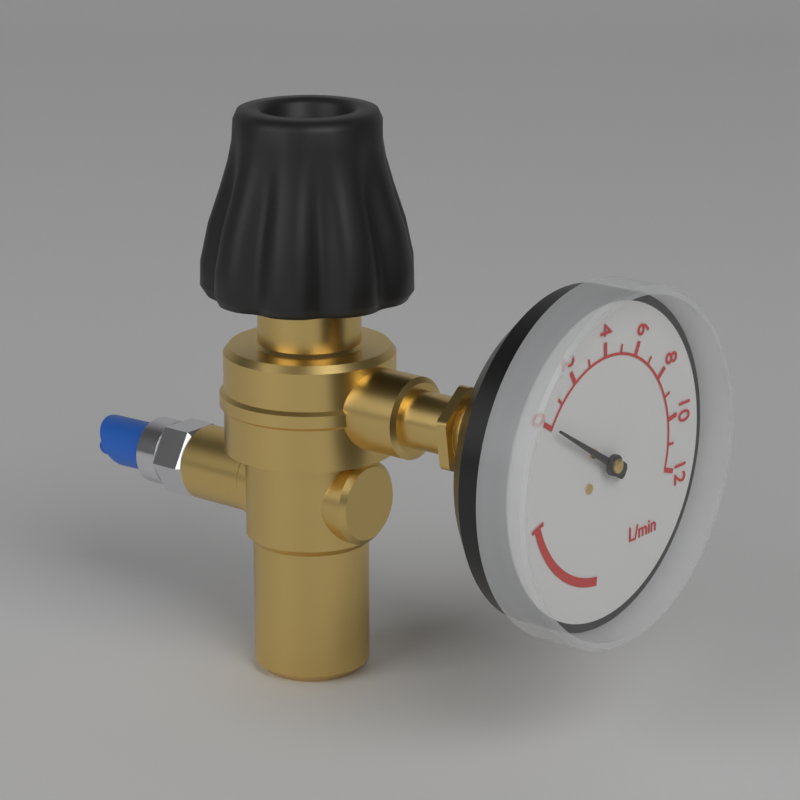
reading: 0 L/min
